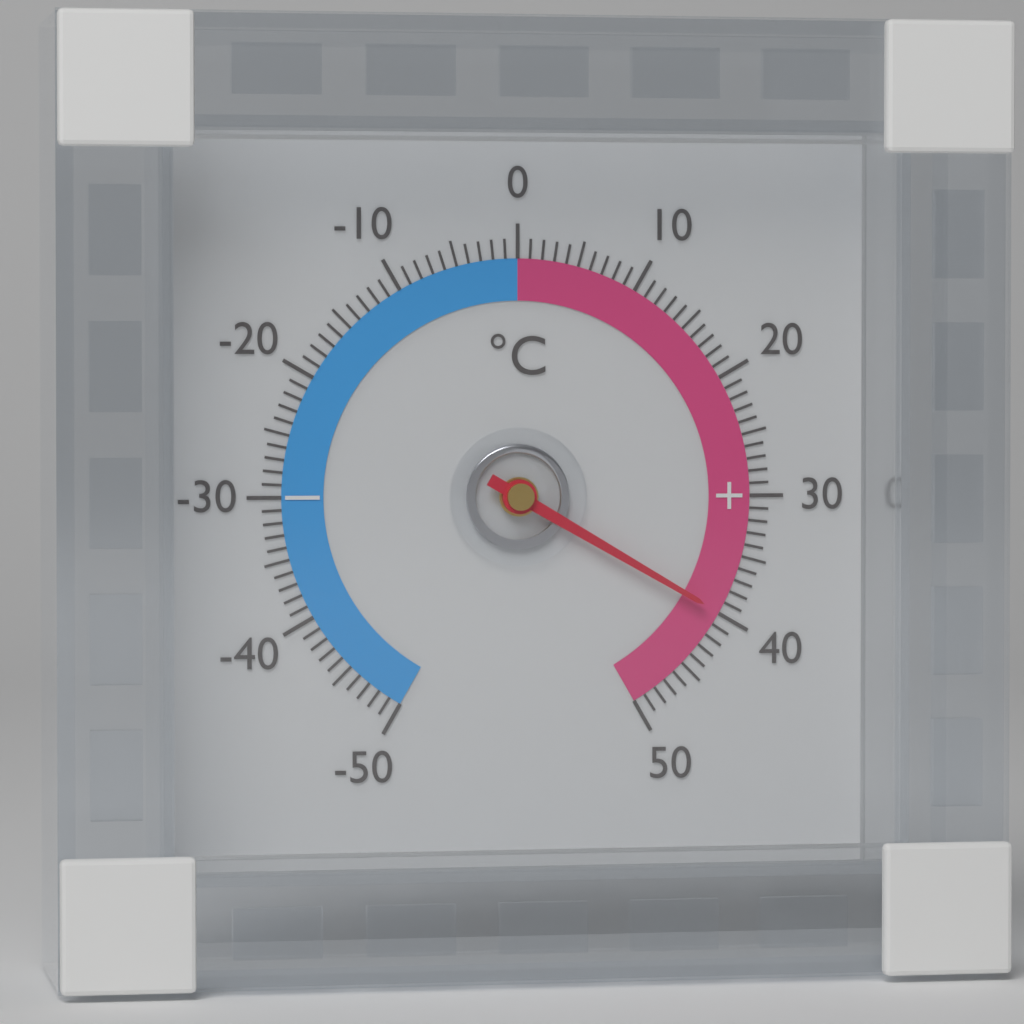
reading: 40 °C
